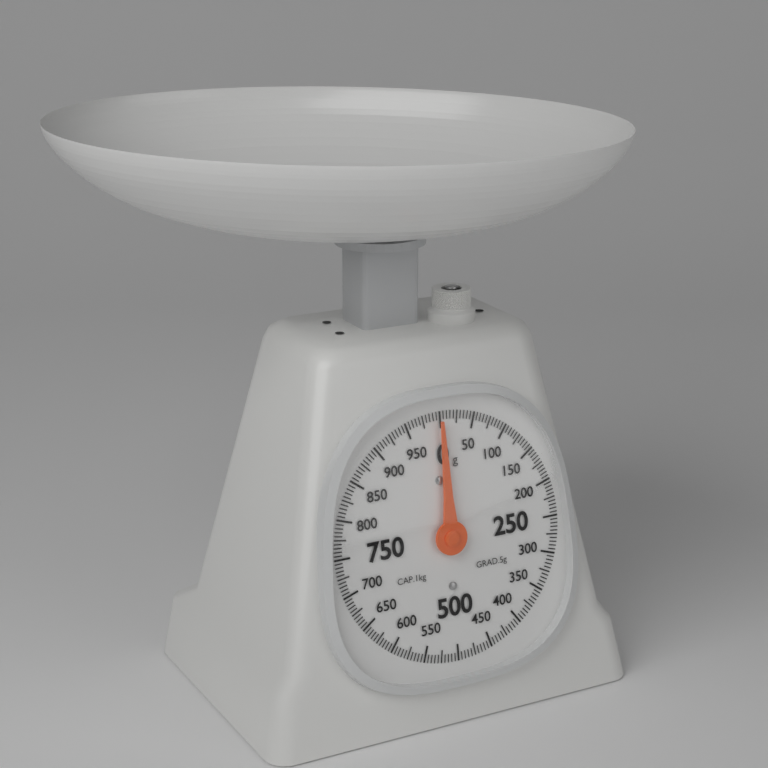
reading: 0 g
